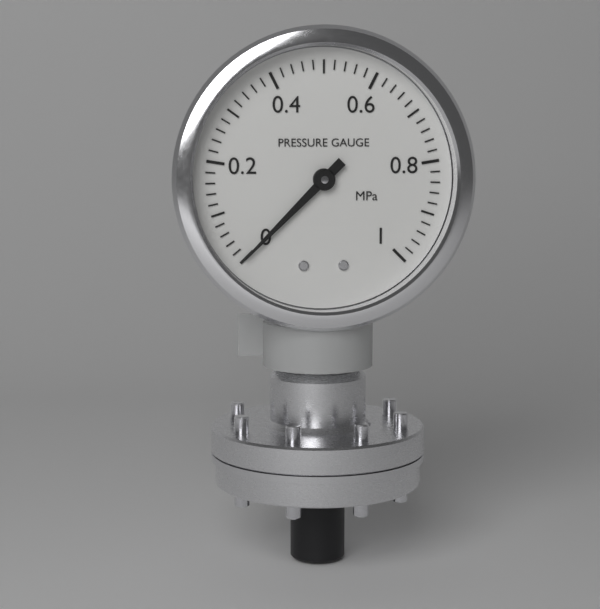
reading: 0.00 MPa
